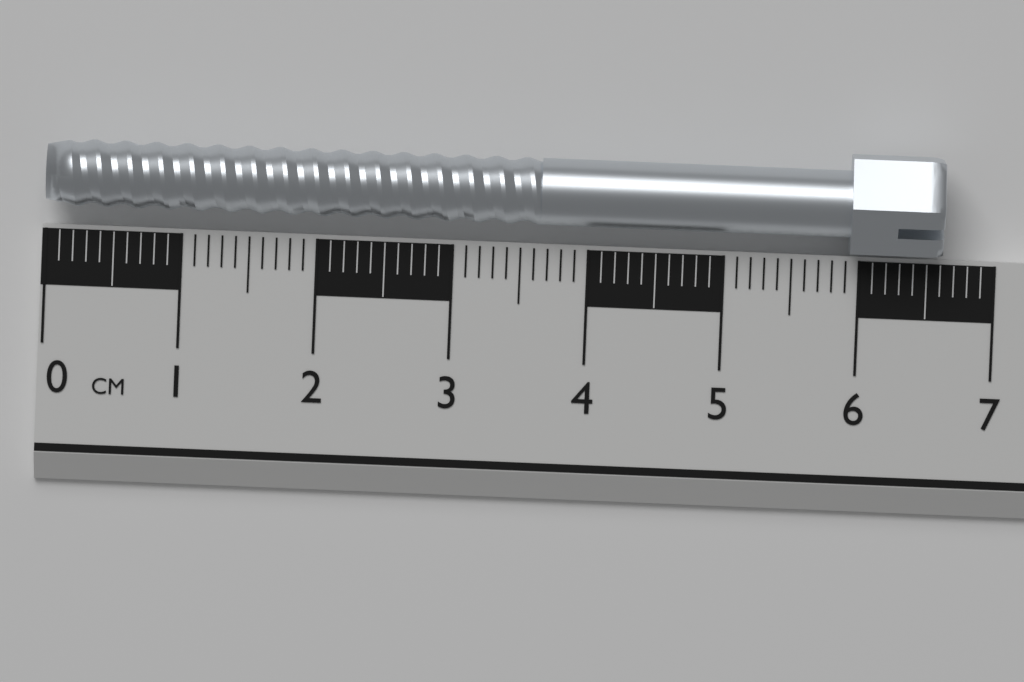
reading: 6.6 cm
